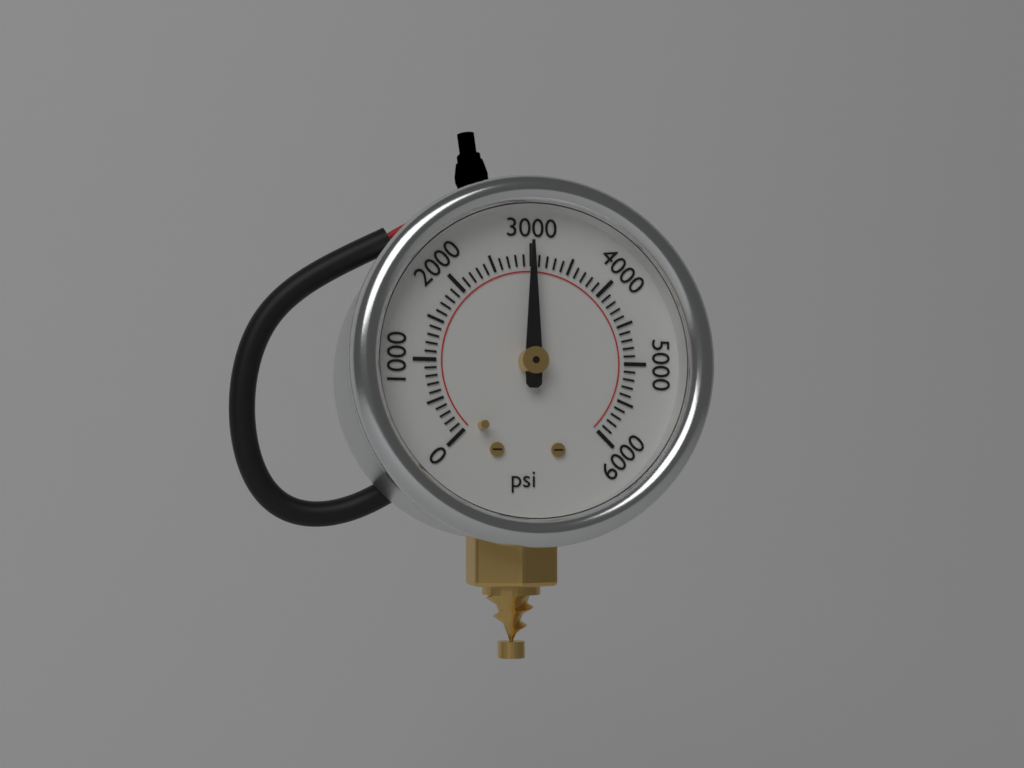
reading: 3000 psi
